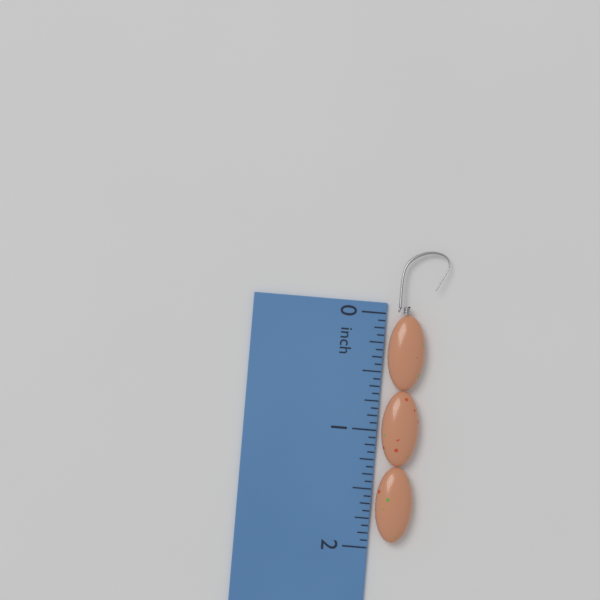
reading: 1.9375 inch
